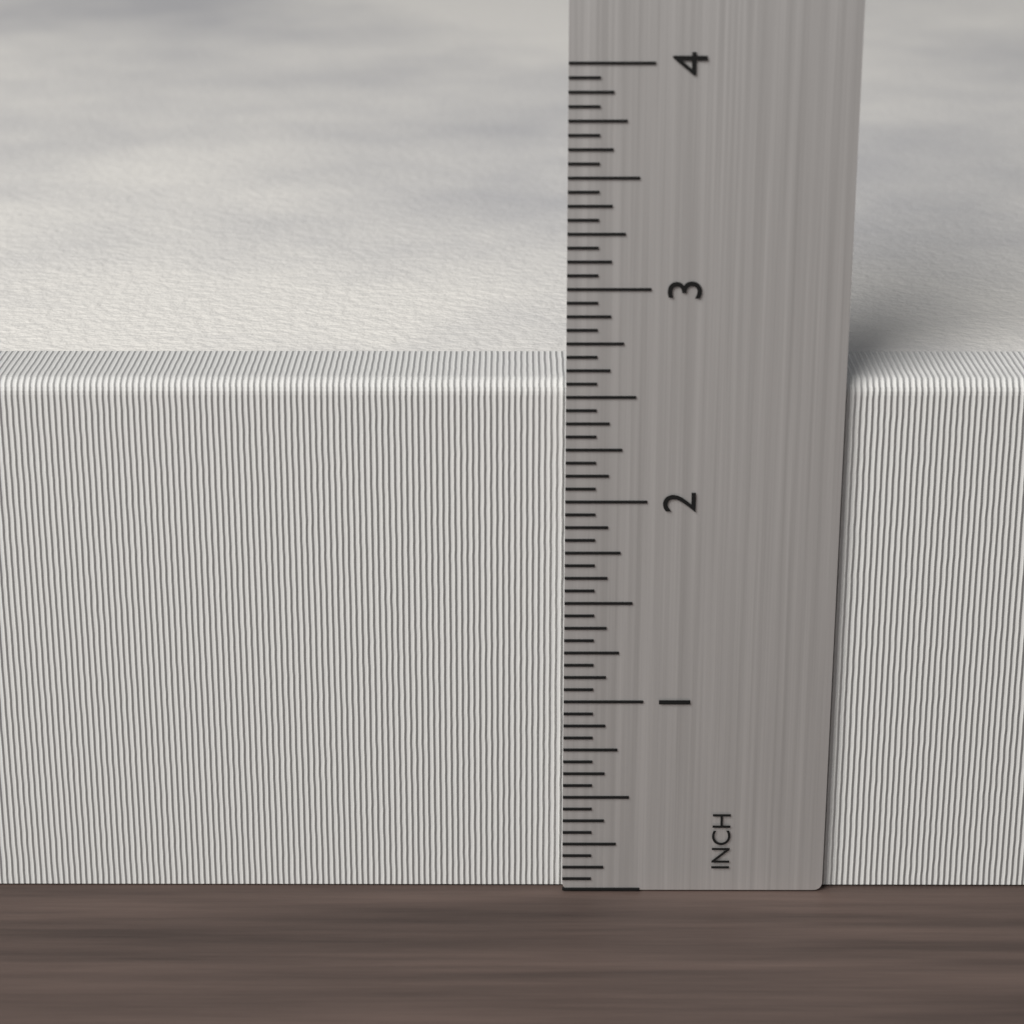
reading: 2.5625 inch
